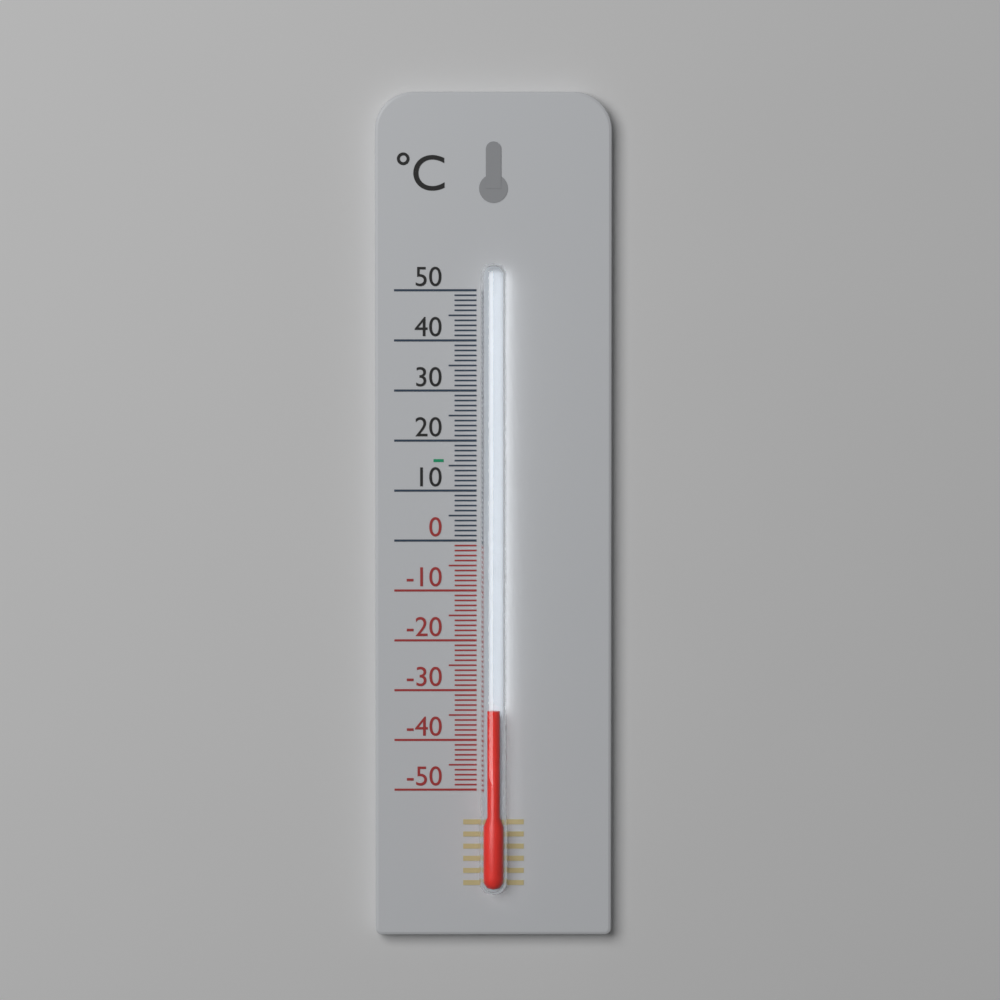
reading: -34 °C
